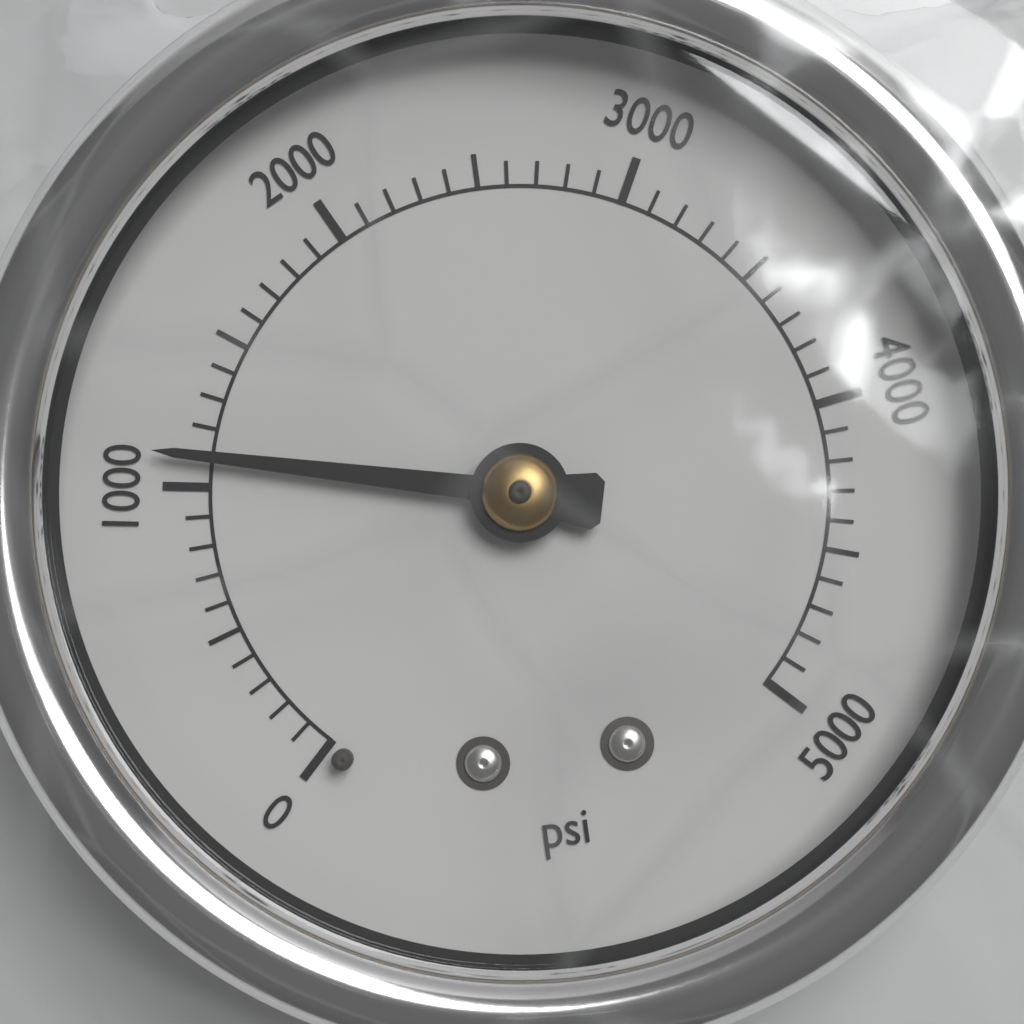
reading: 1100 psi
